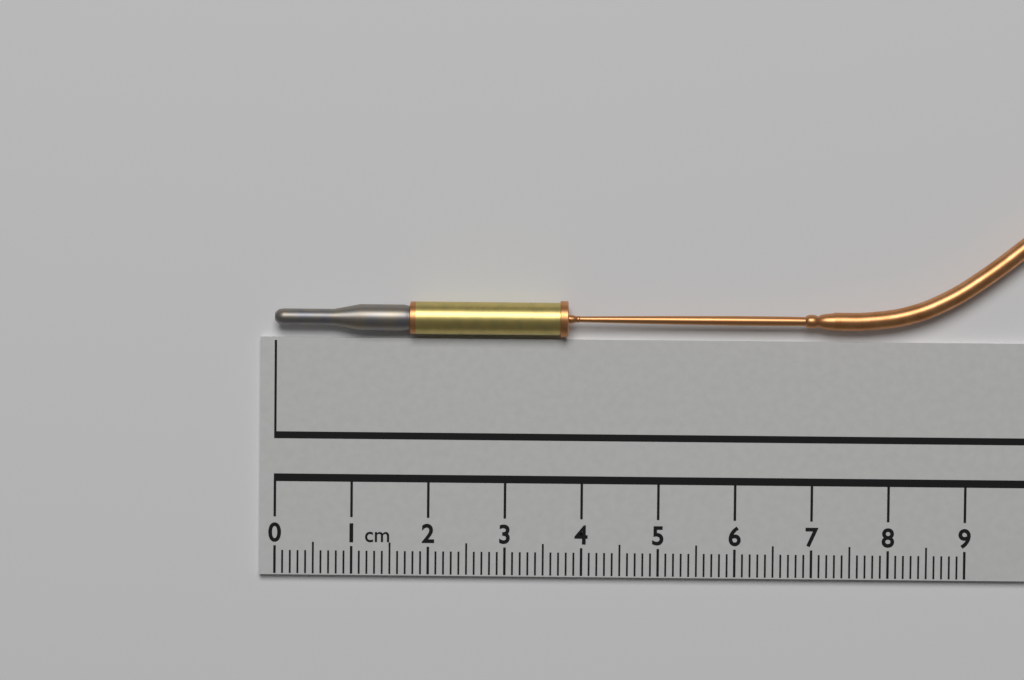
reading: 3.8 cm
